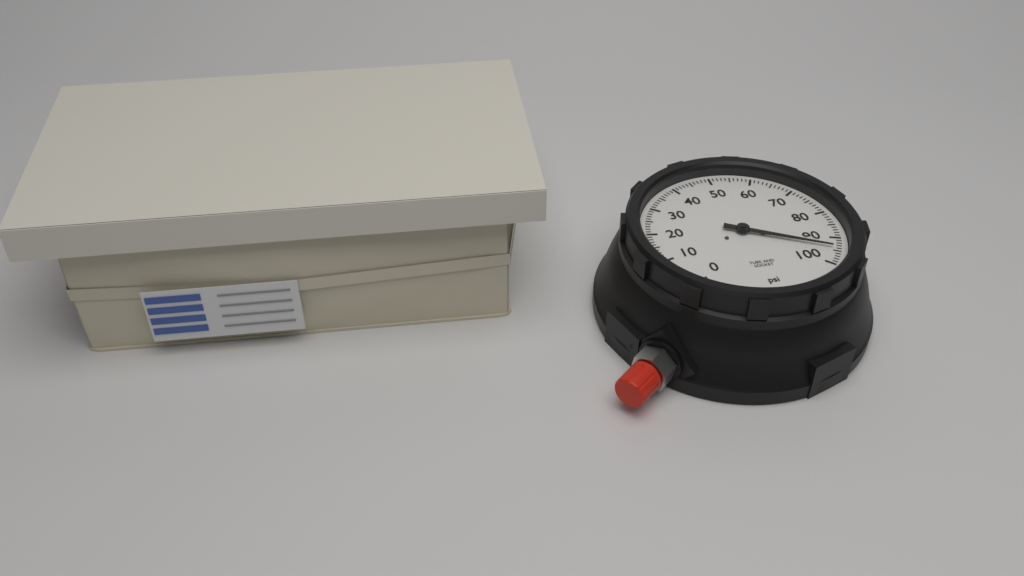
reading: 94 psi
